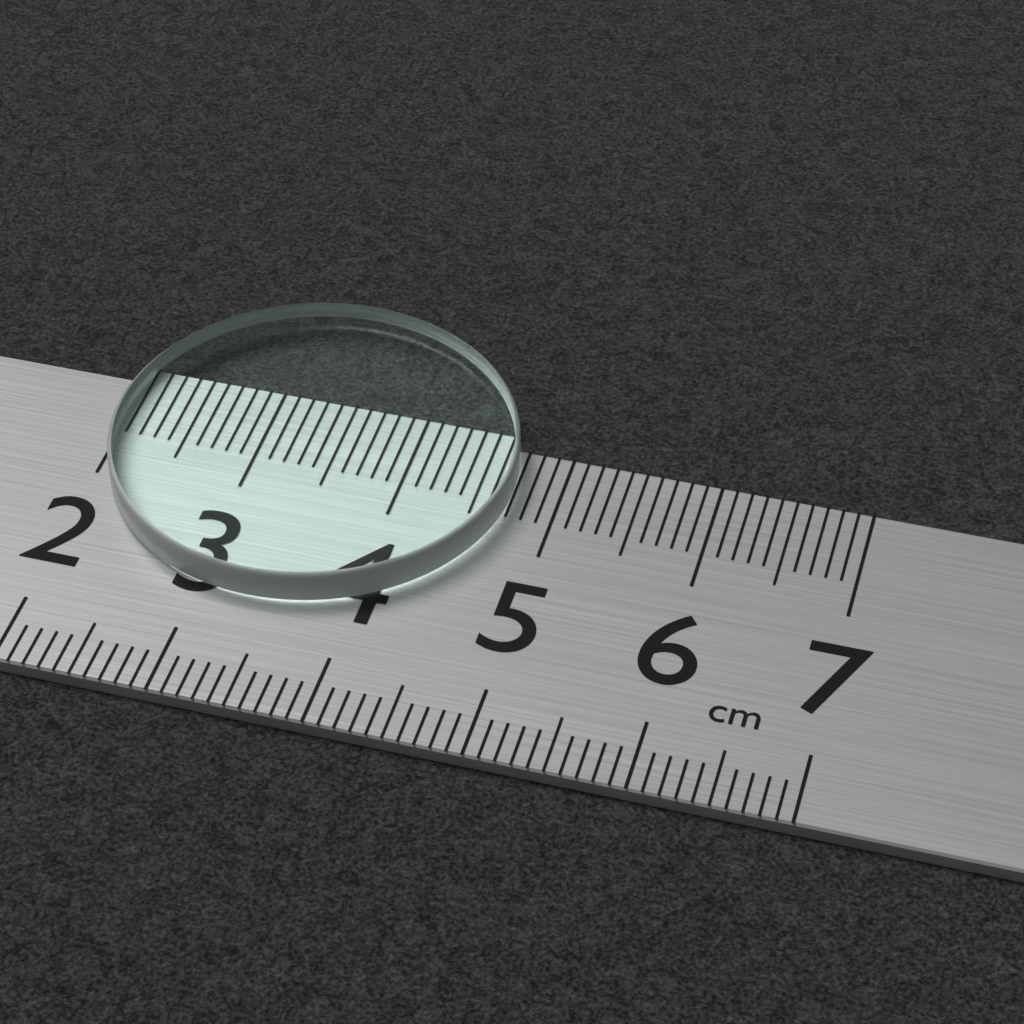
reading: 4.7 cm
